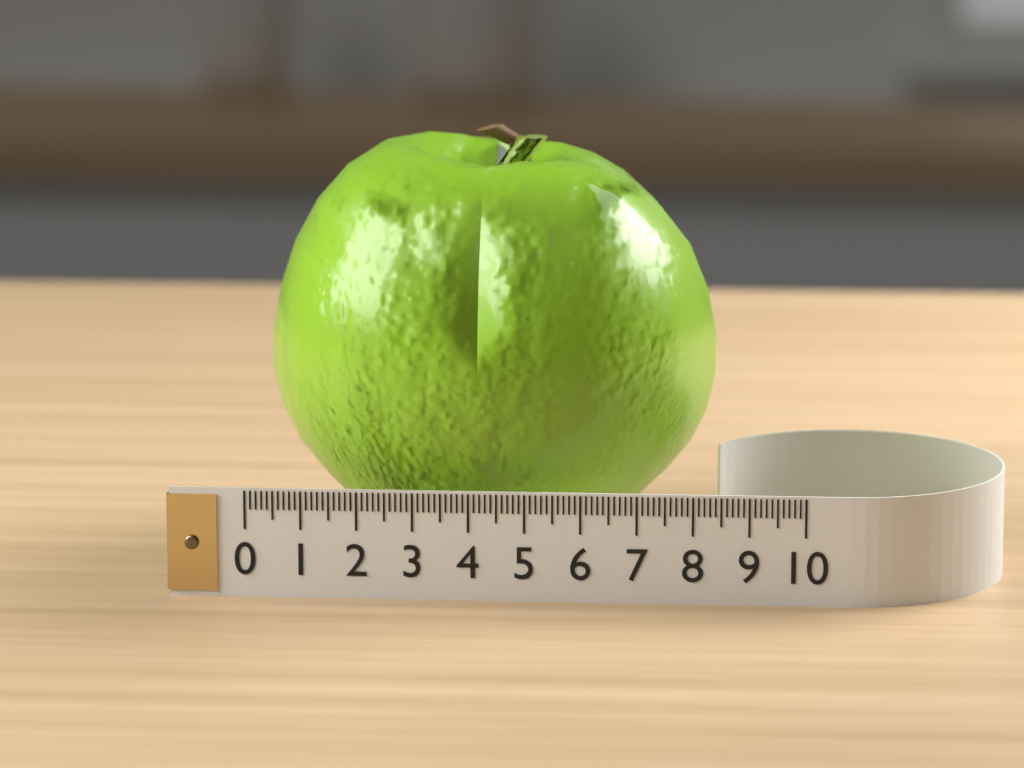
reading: 8.3 (no unit)
